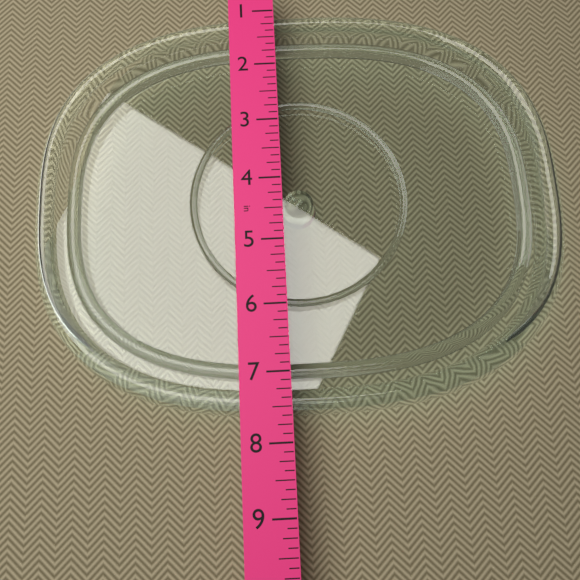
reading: 7.625 in
